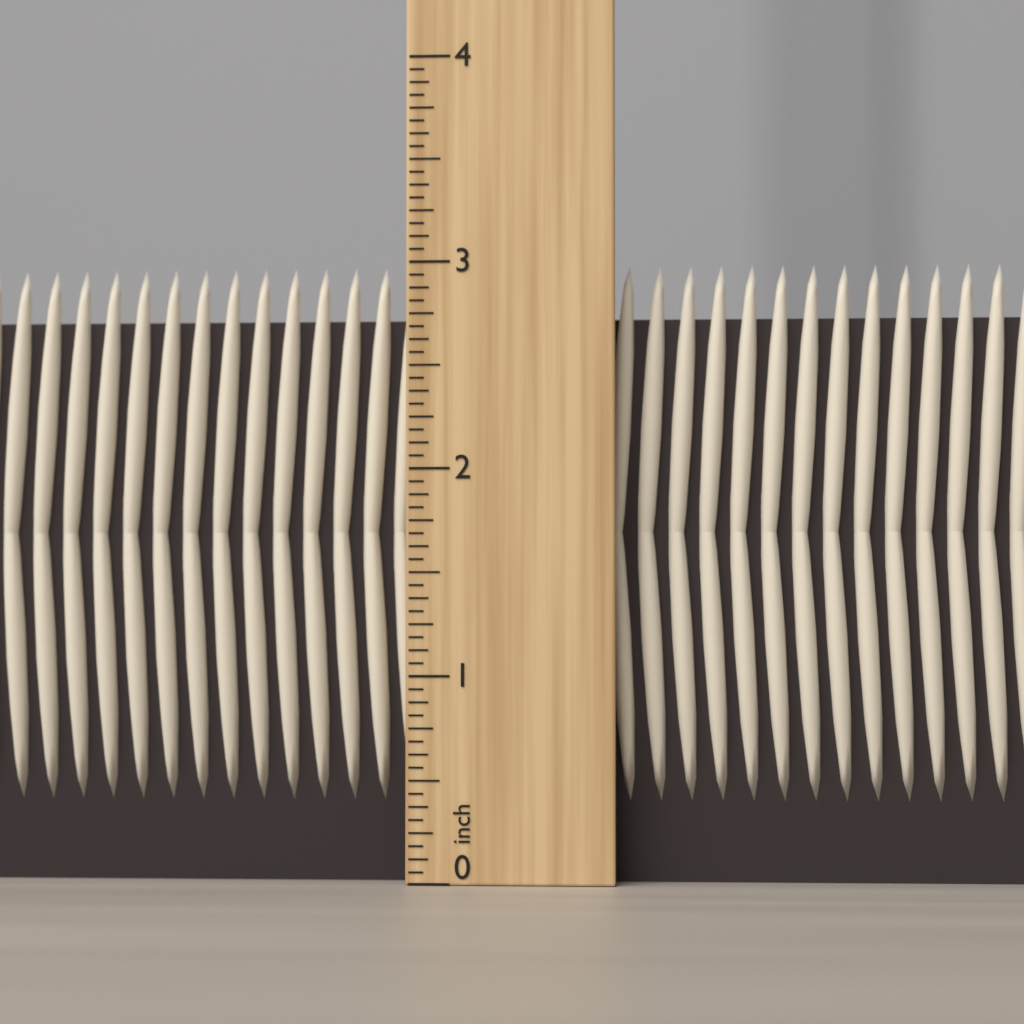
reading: 3.0000 inch
